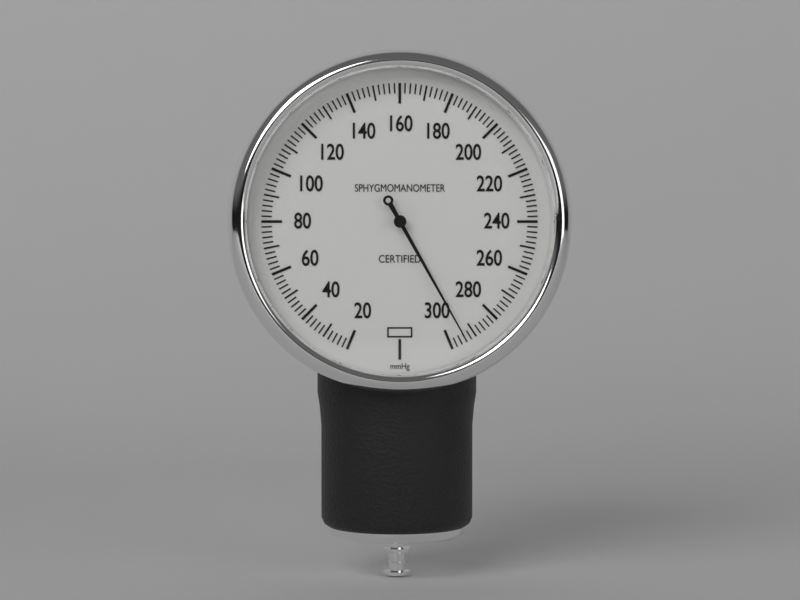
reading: 294 mmHg
